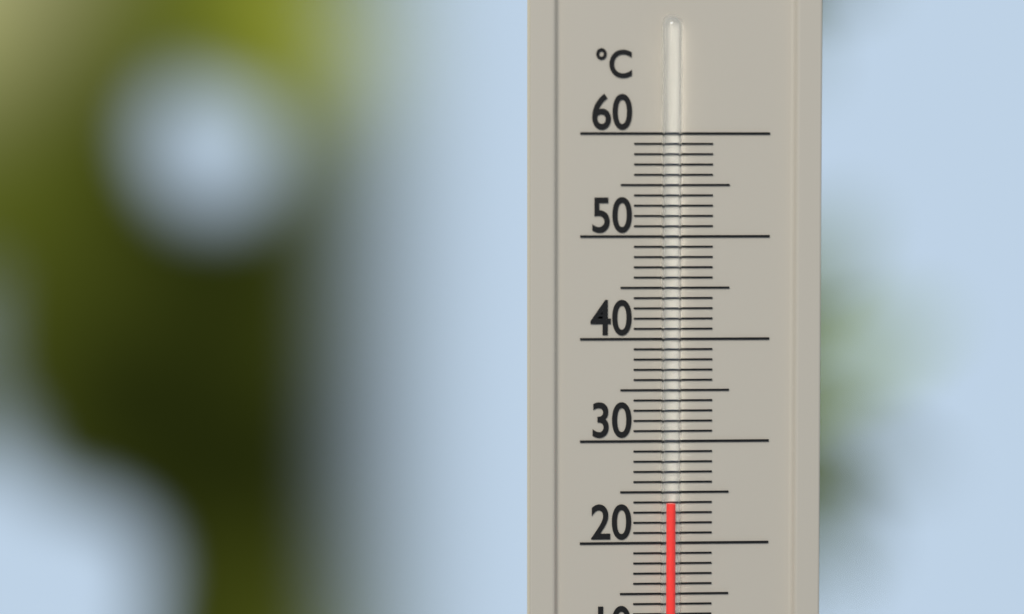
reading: 24 °C
